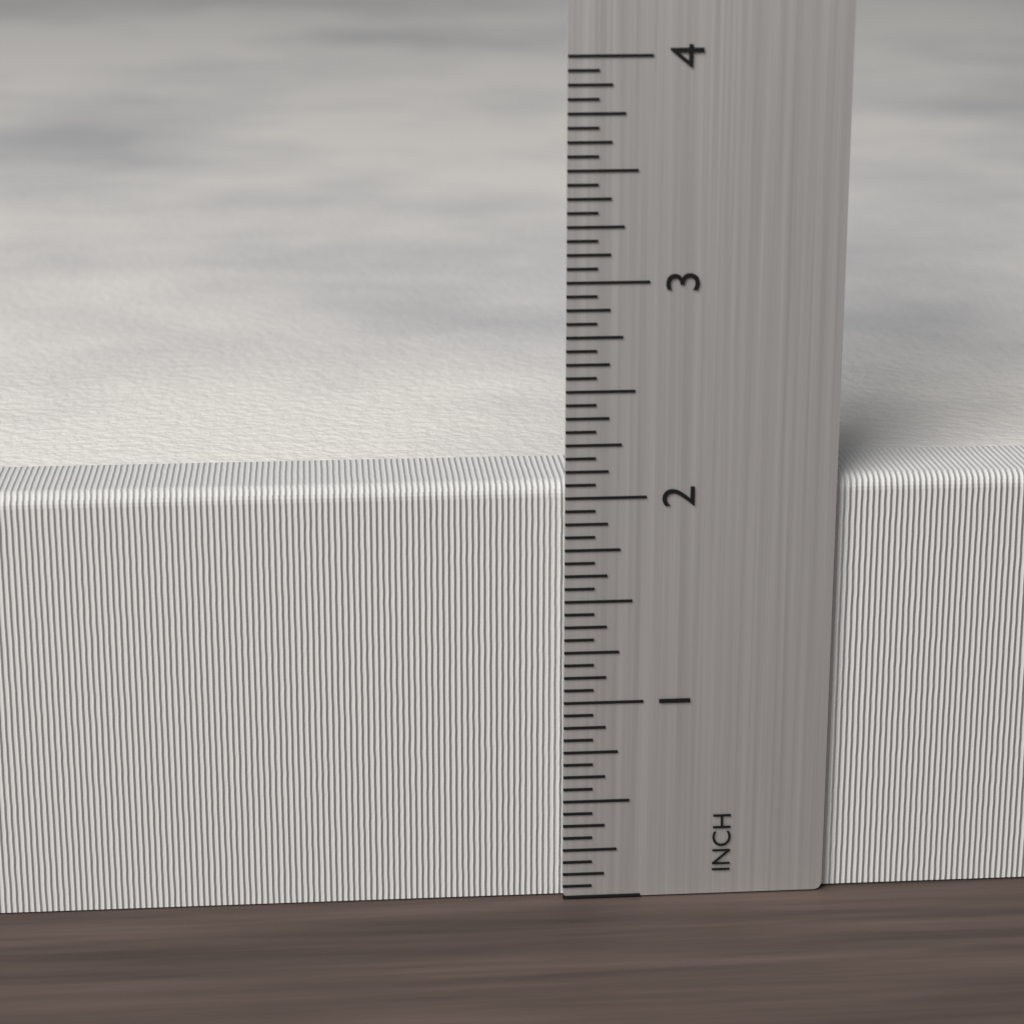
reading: 2.0625 inch
